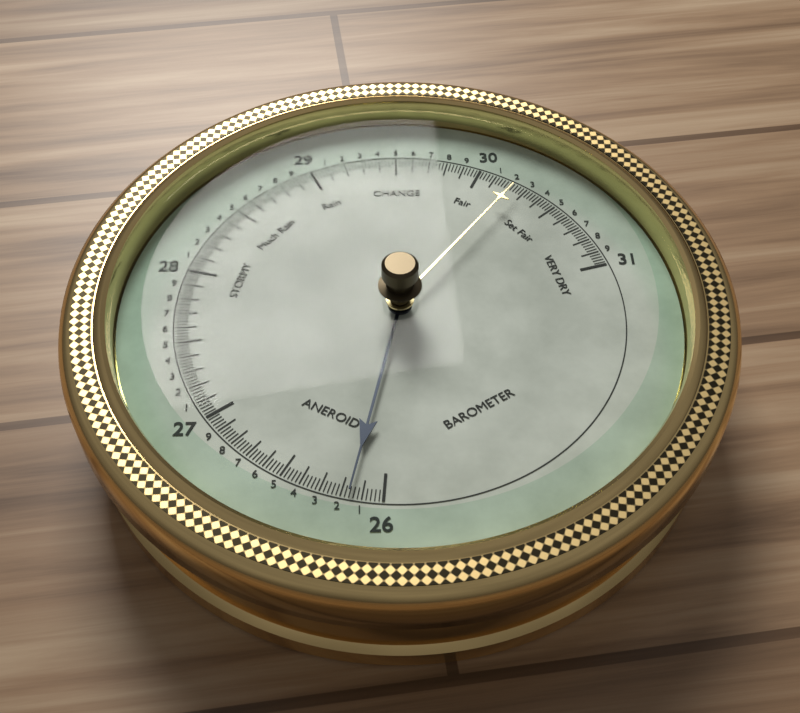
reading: 26.16 (no unit)
